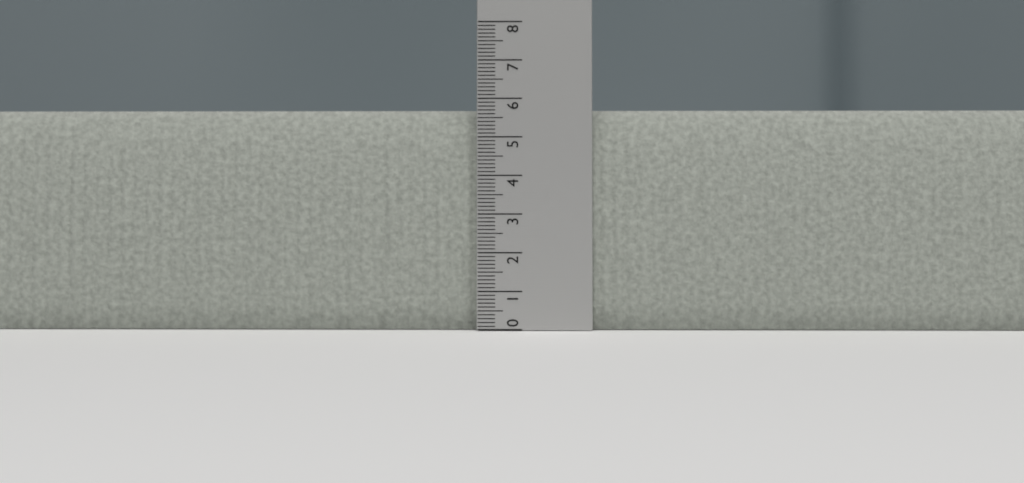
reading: 5.7 (no unit)
